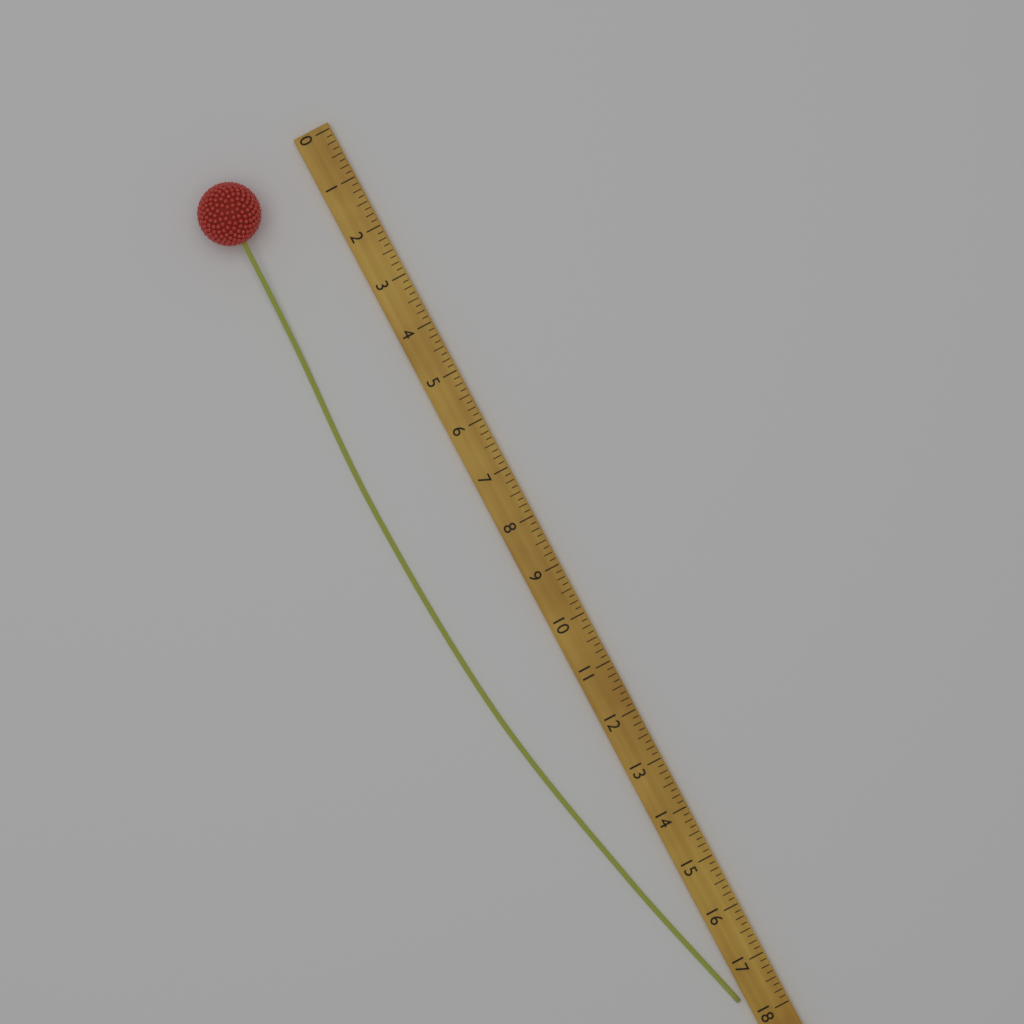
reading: 17.625 (no unit)
